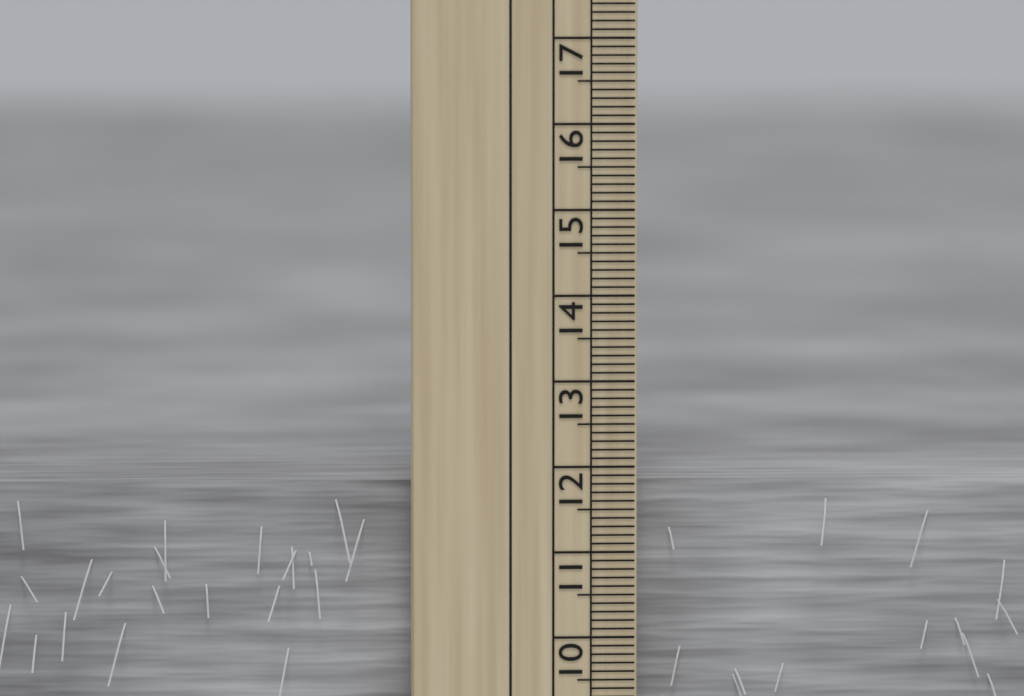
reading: 11.8 cm
